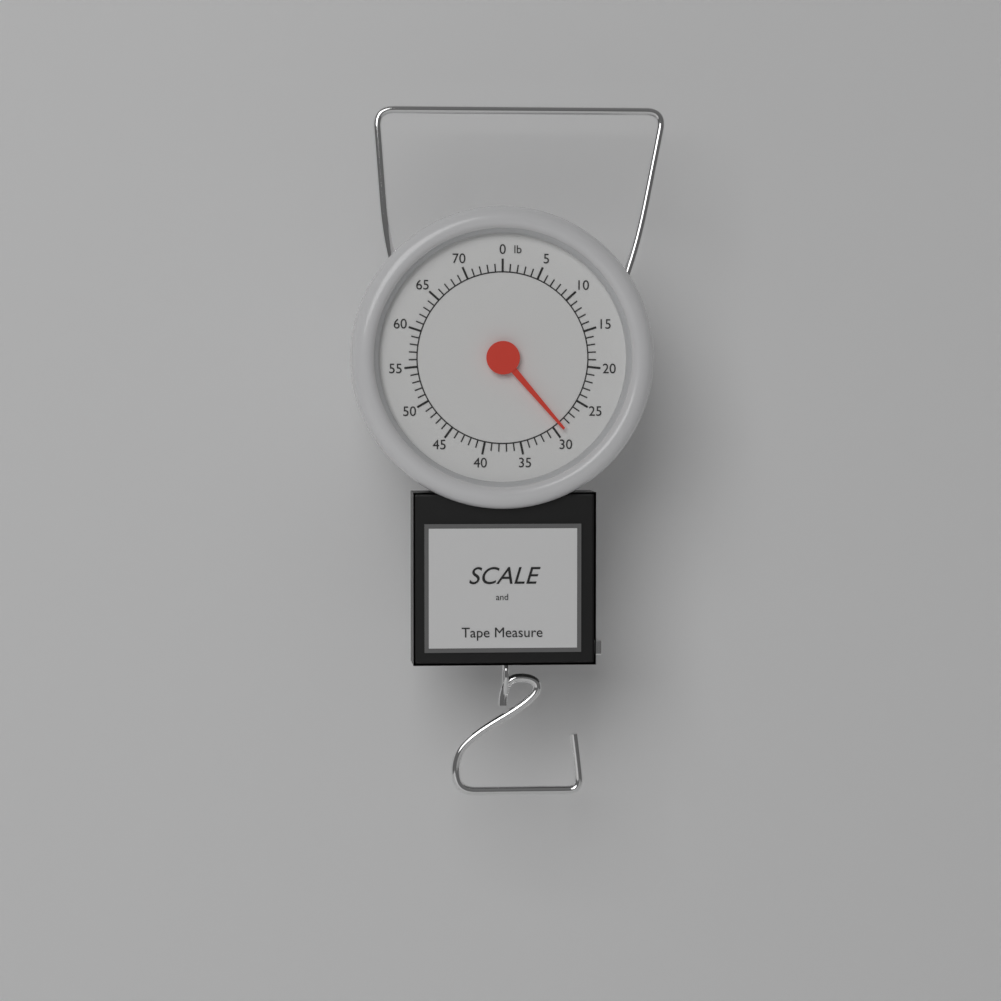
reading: 29 lb
